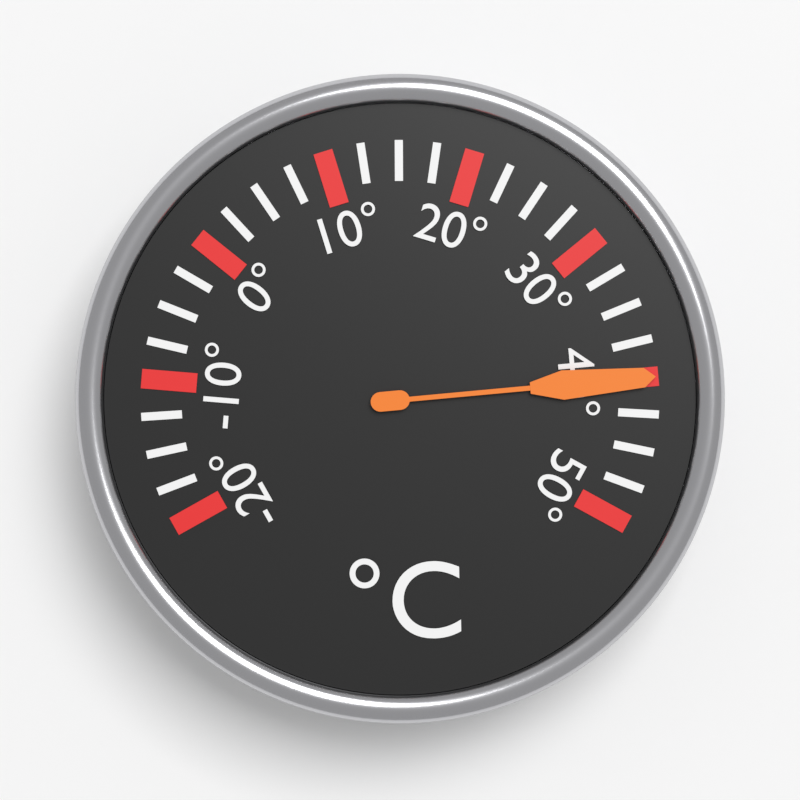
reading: 40.0 °C
